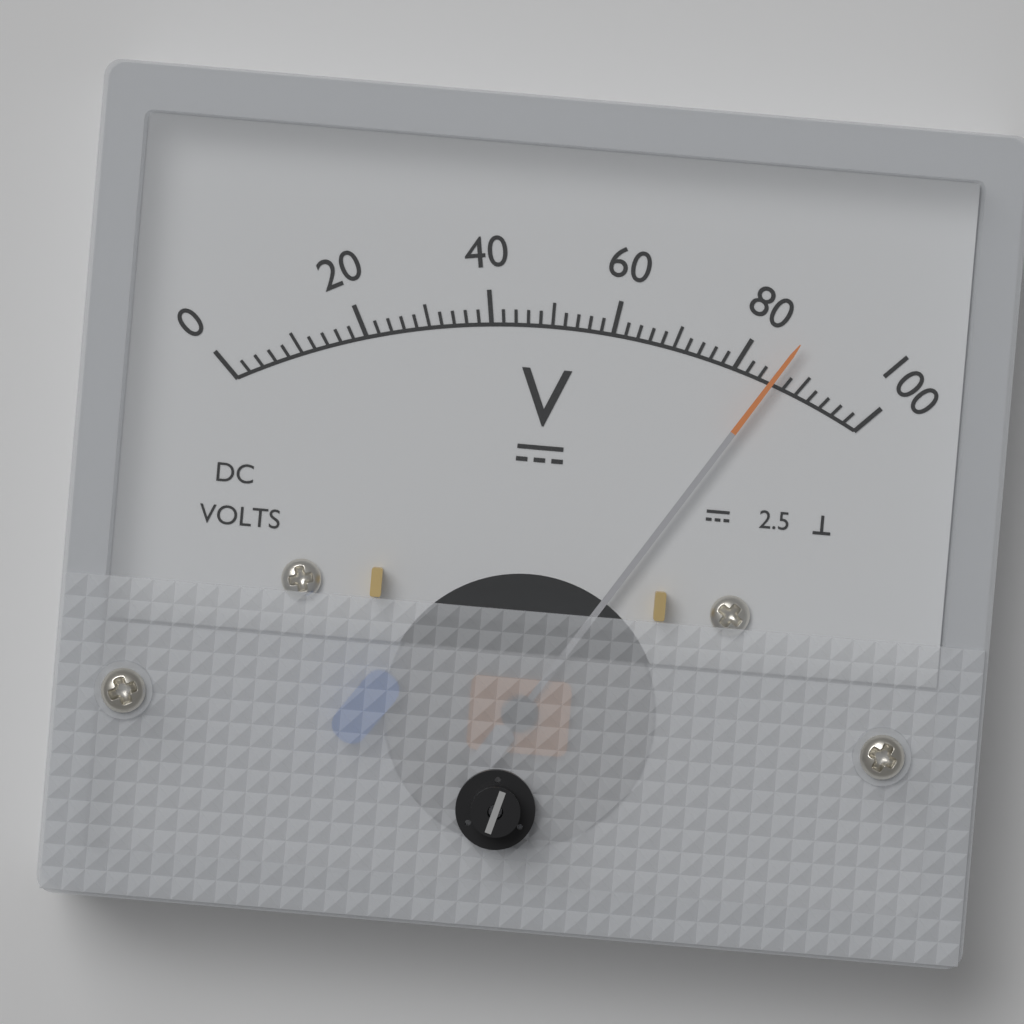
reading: 86 V
